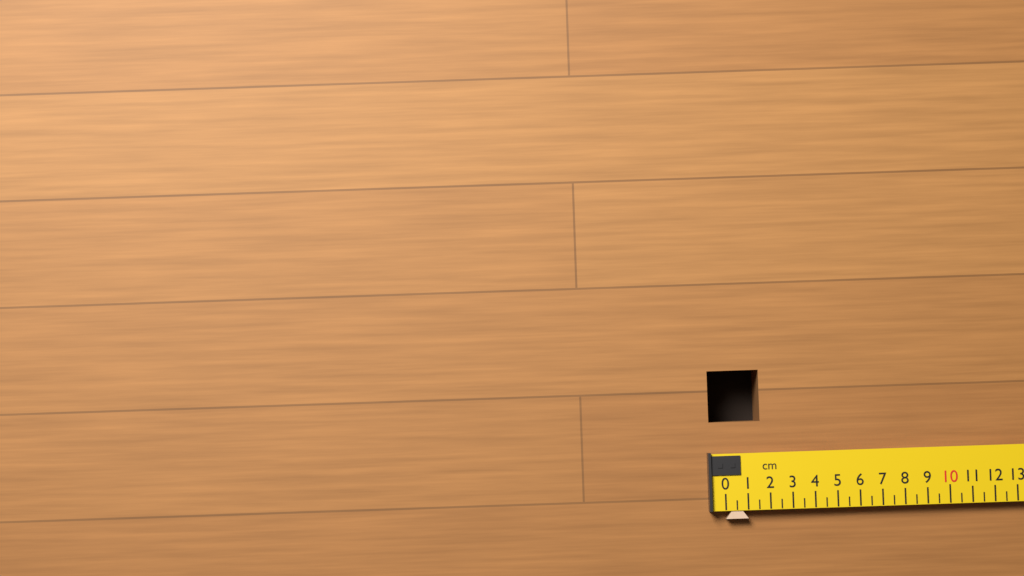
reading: 1.0 cm
